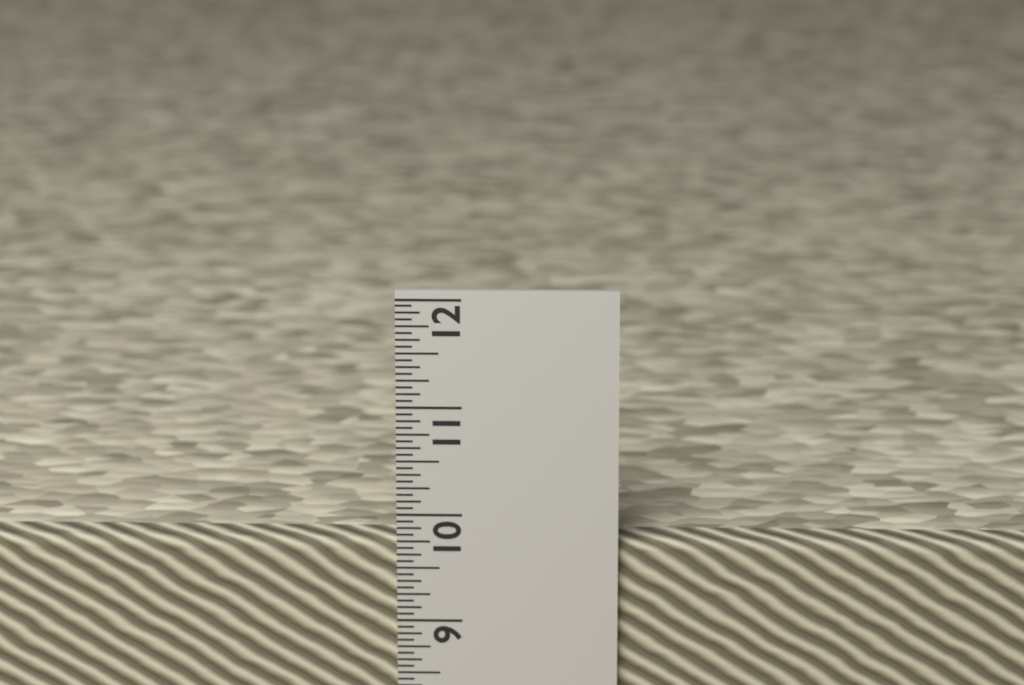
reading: 9.7500 in
